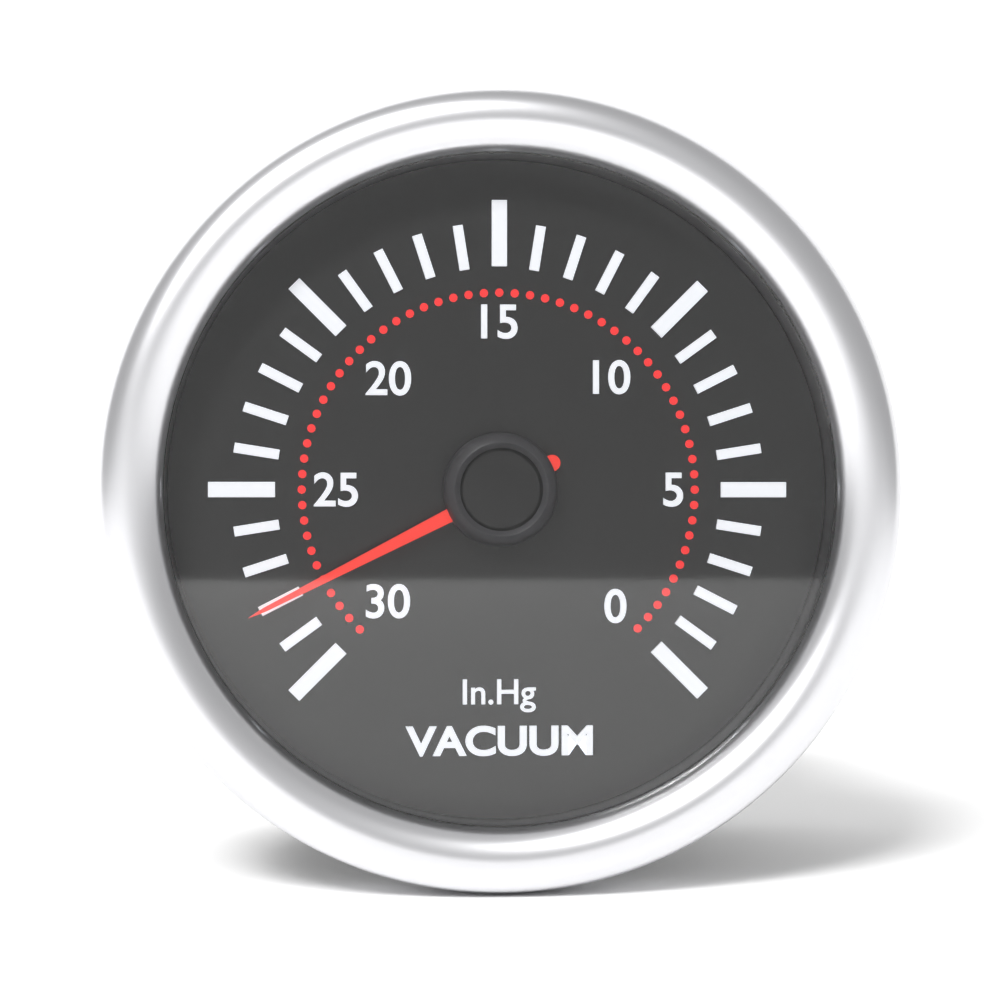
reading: 28 inHg
